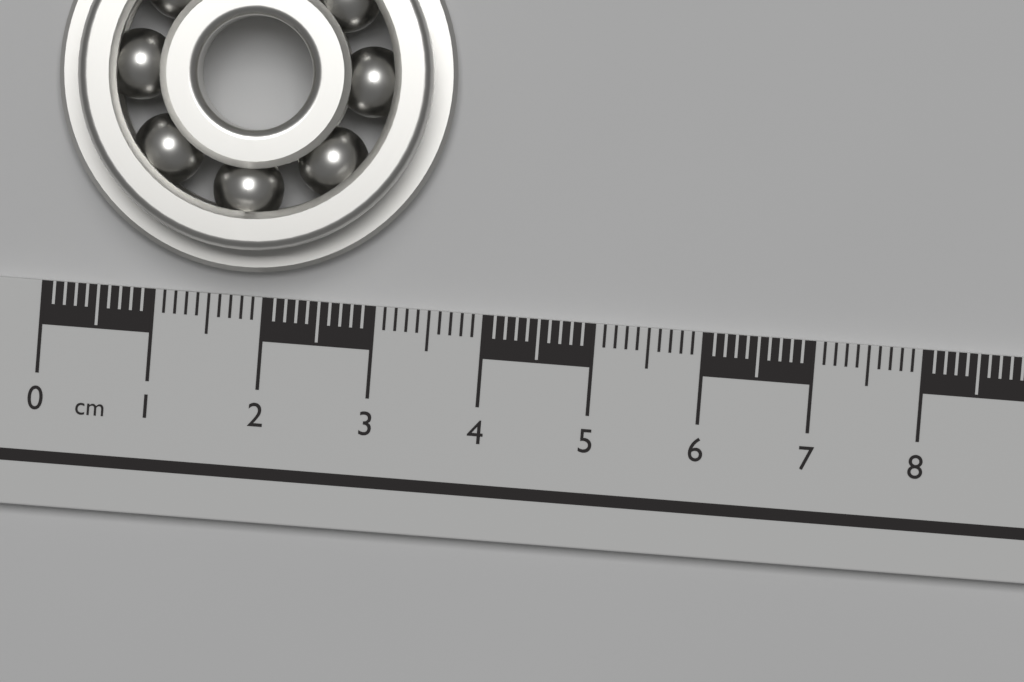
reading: 3.6 cm
